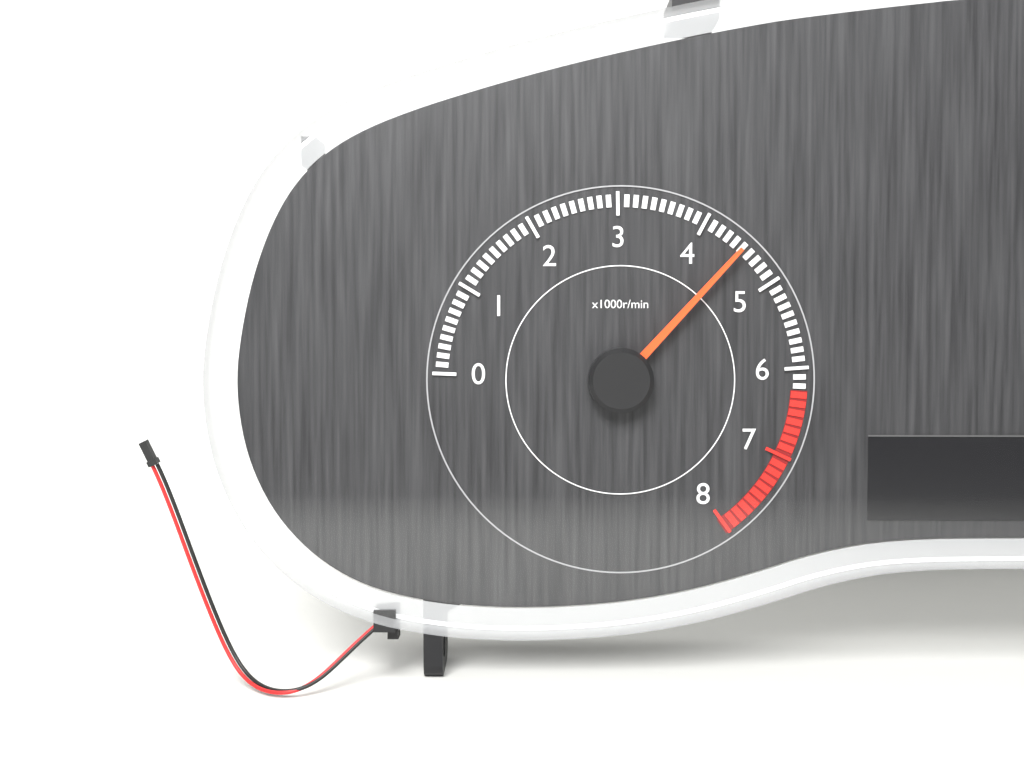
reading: 4500 r/min
